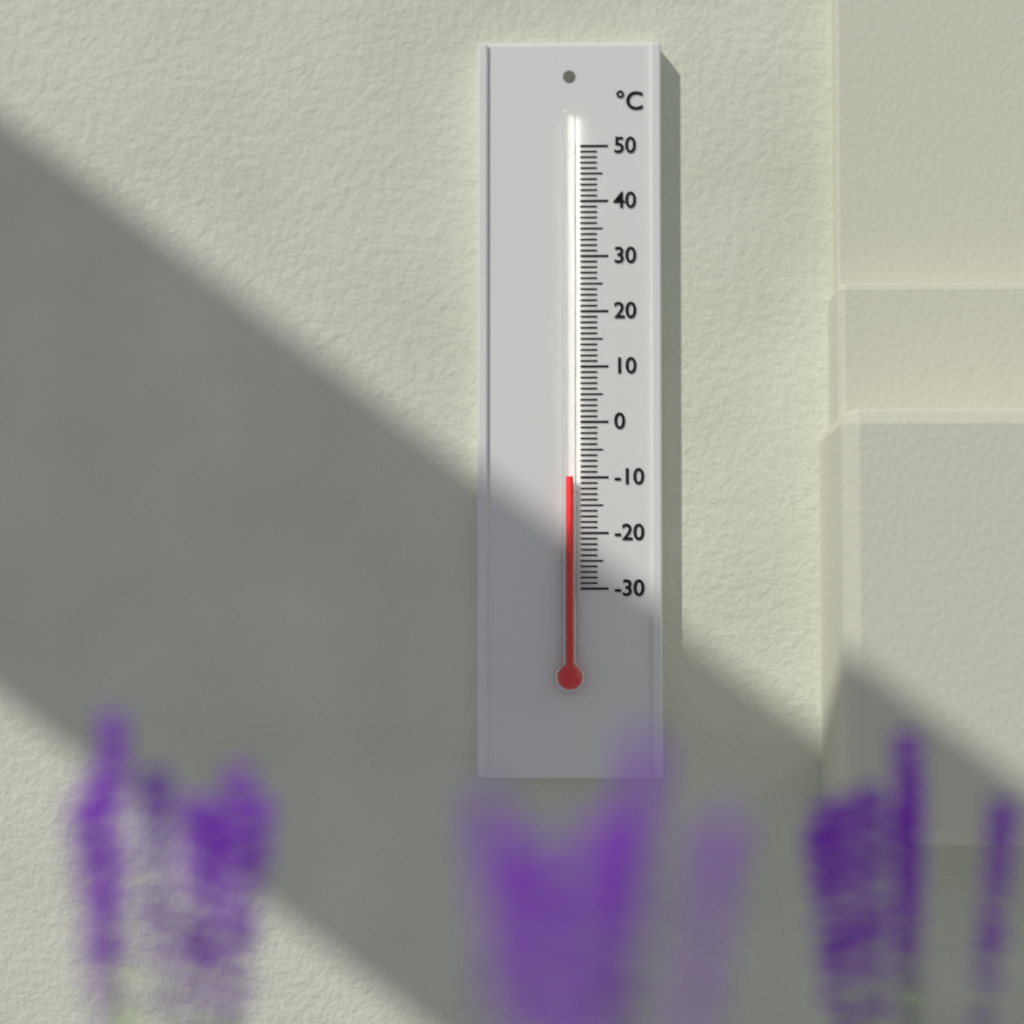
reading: -10 °C
